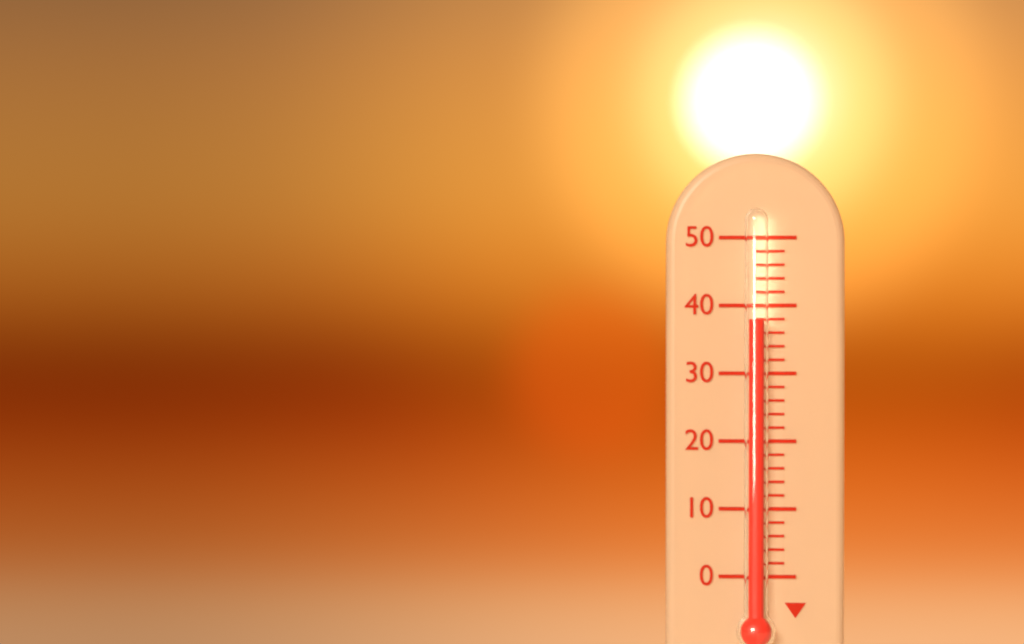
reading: 38 (no unit)
